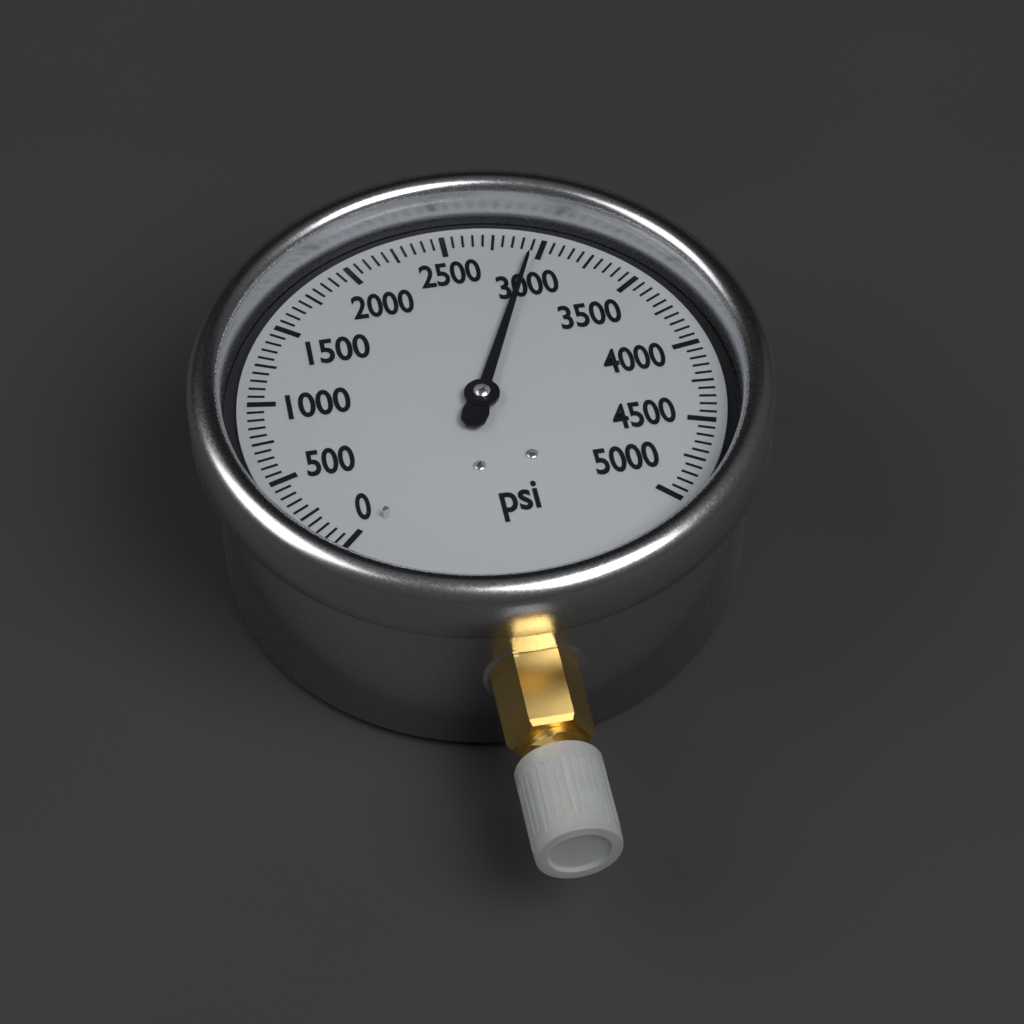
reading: 2950 psi
